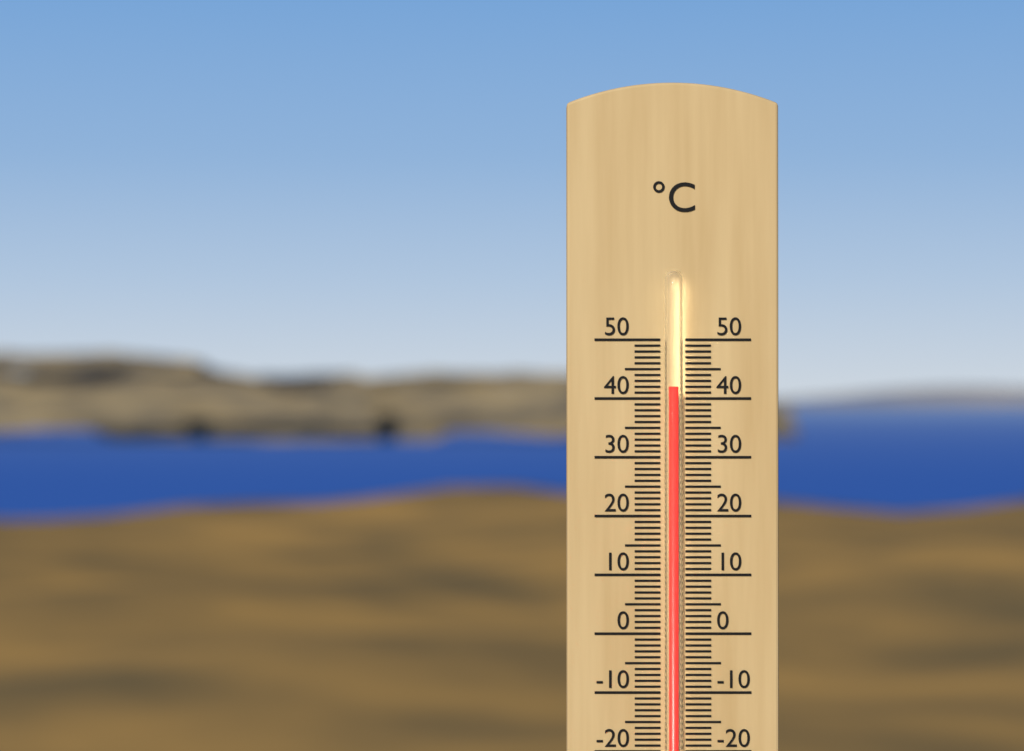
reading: 42 °C
